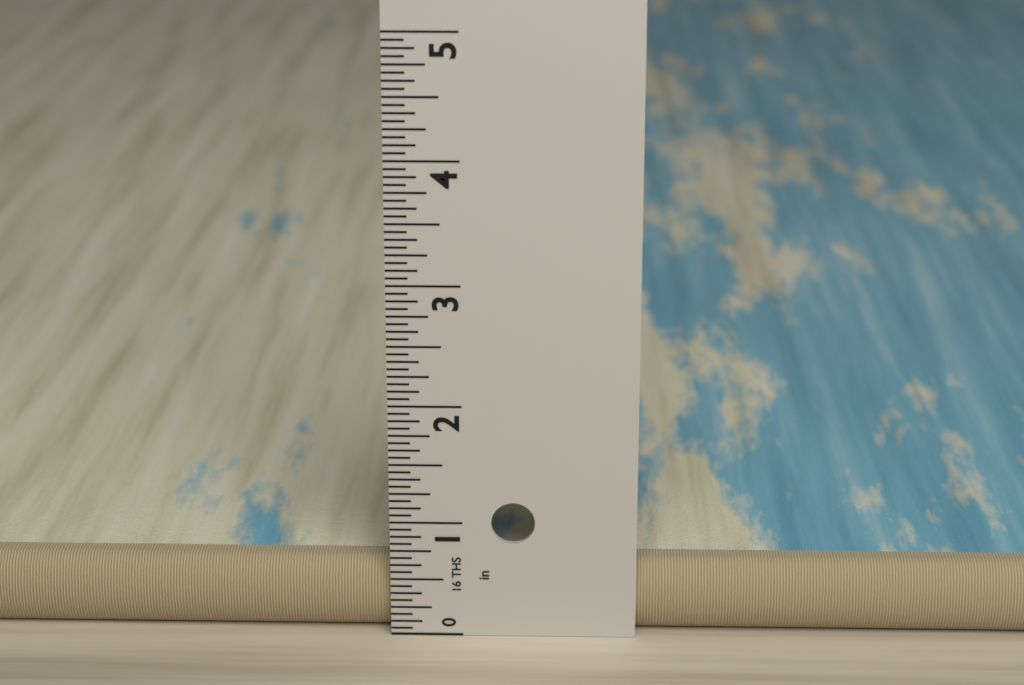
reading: 0.6250 in
